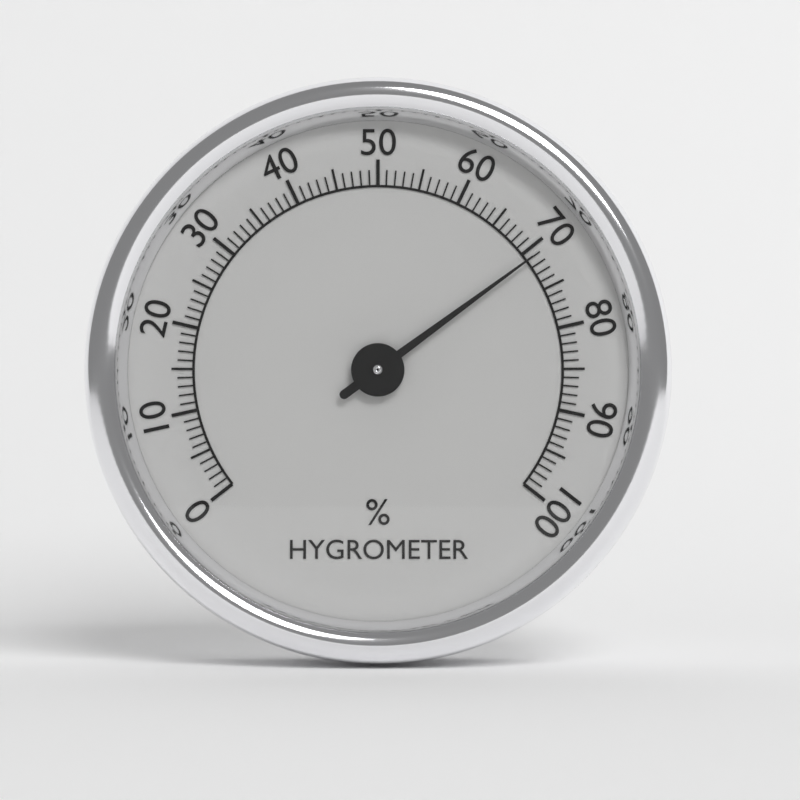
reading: 71 %
